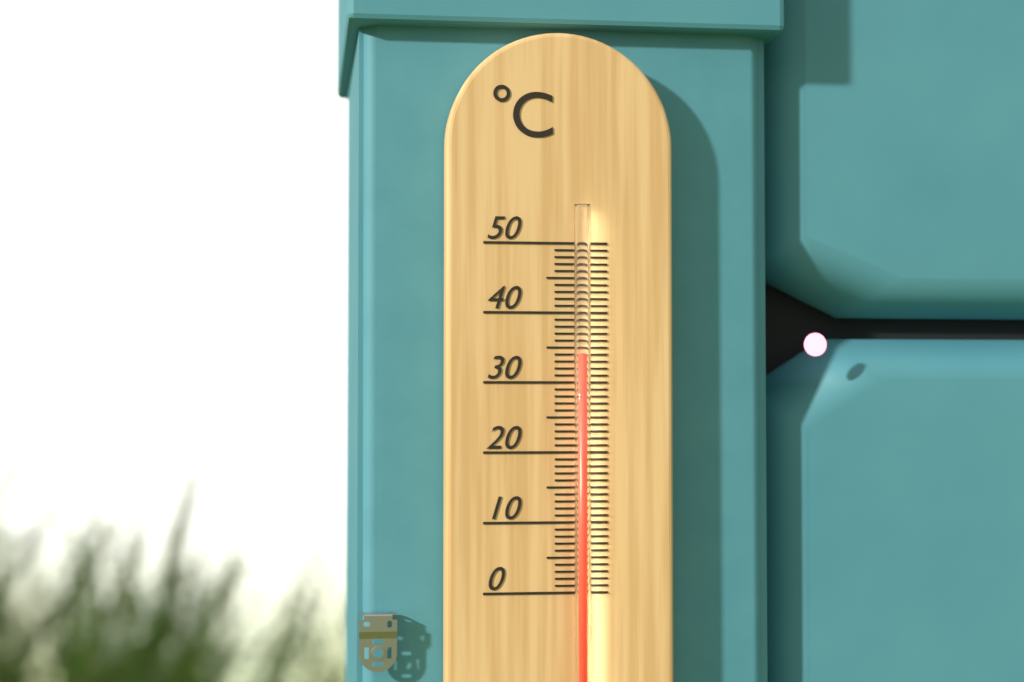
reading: 34 °C
